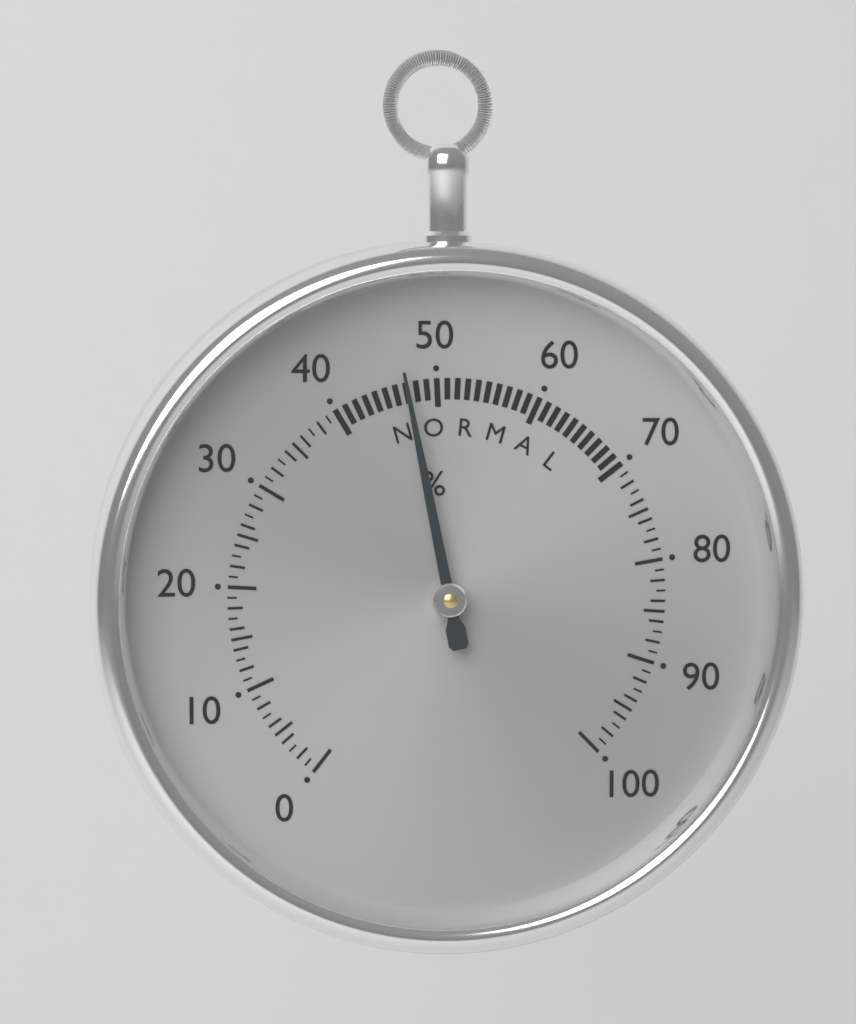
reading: 47 %
